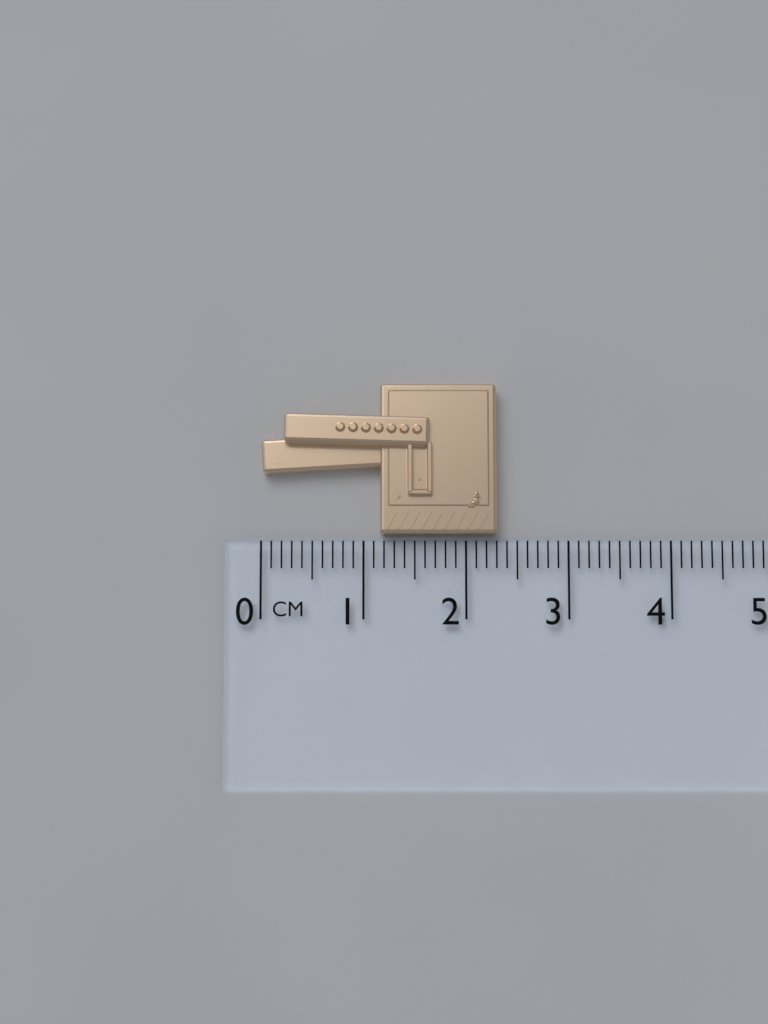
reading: 2.3 cm
